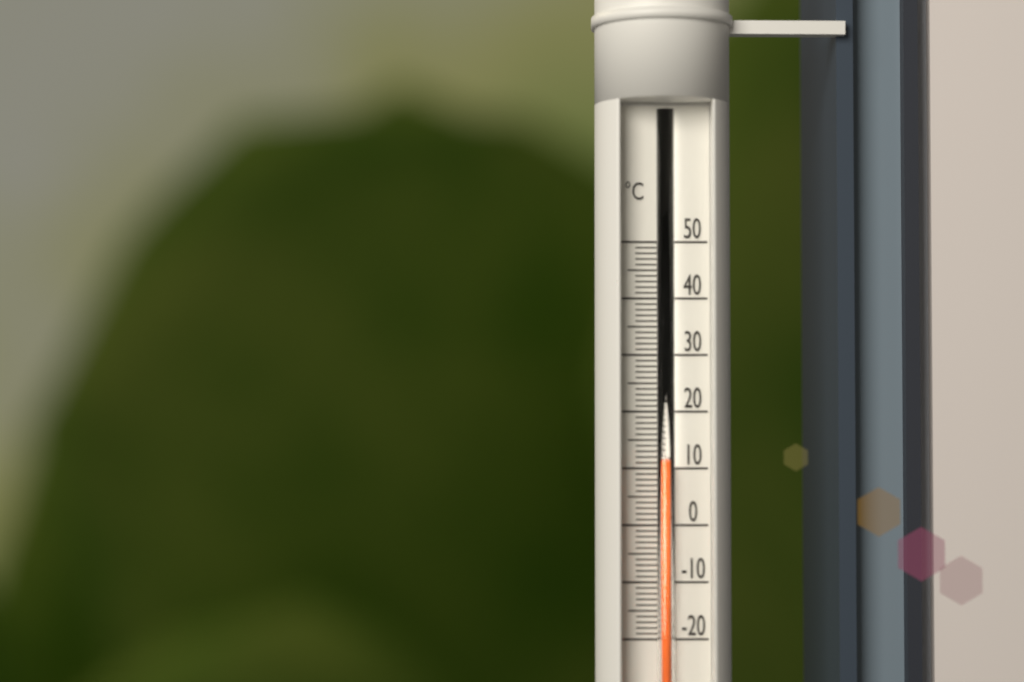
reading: 11 °C
